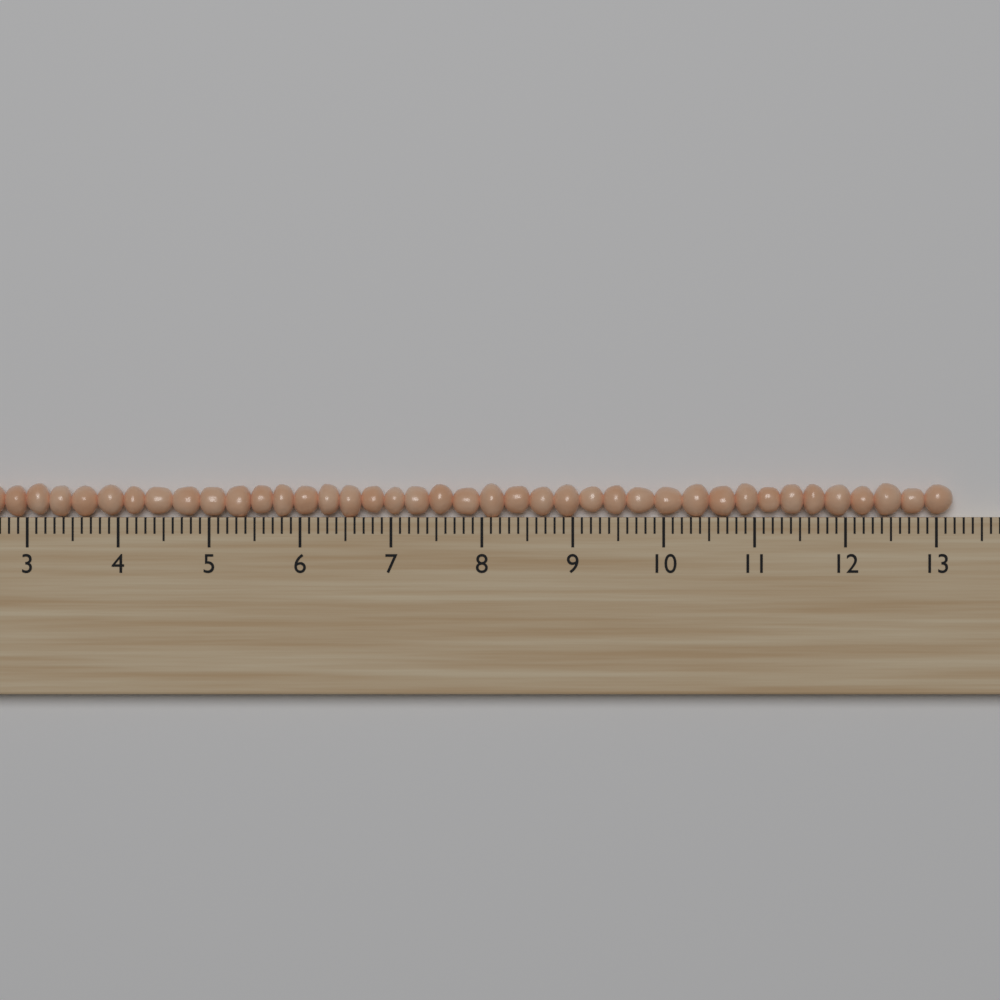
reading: 13.2 (no unit)
